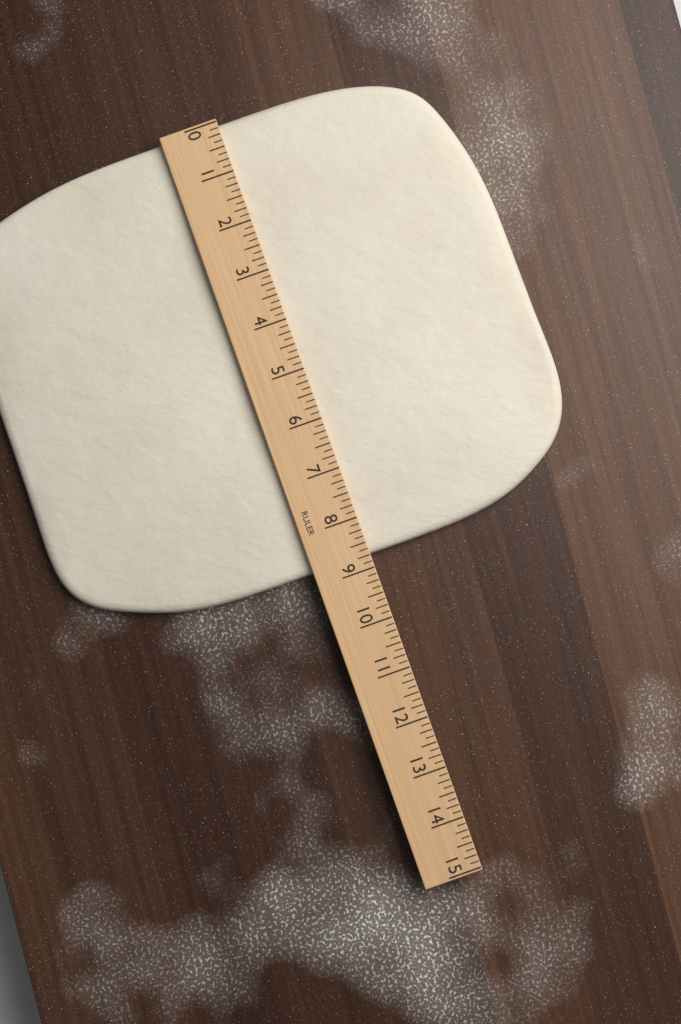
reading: 8.750 (no unit)
